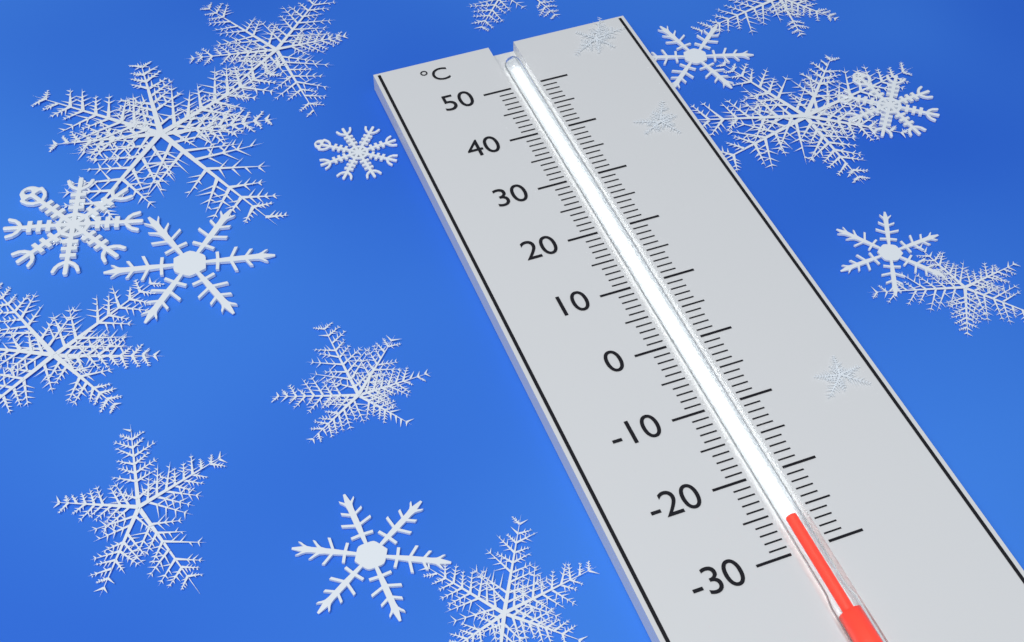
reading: -26 °C
